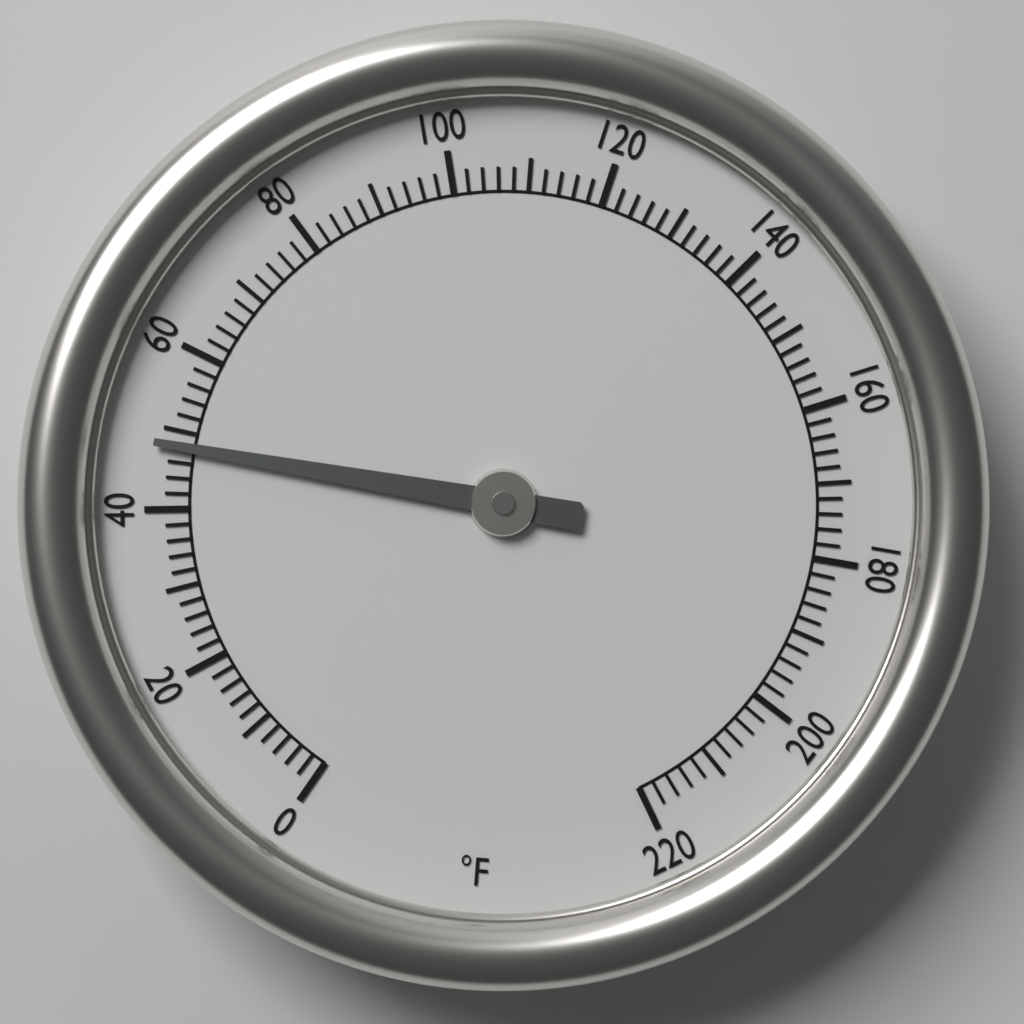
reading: 48 °F
